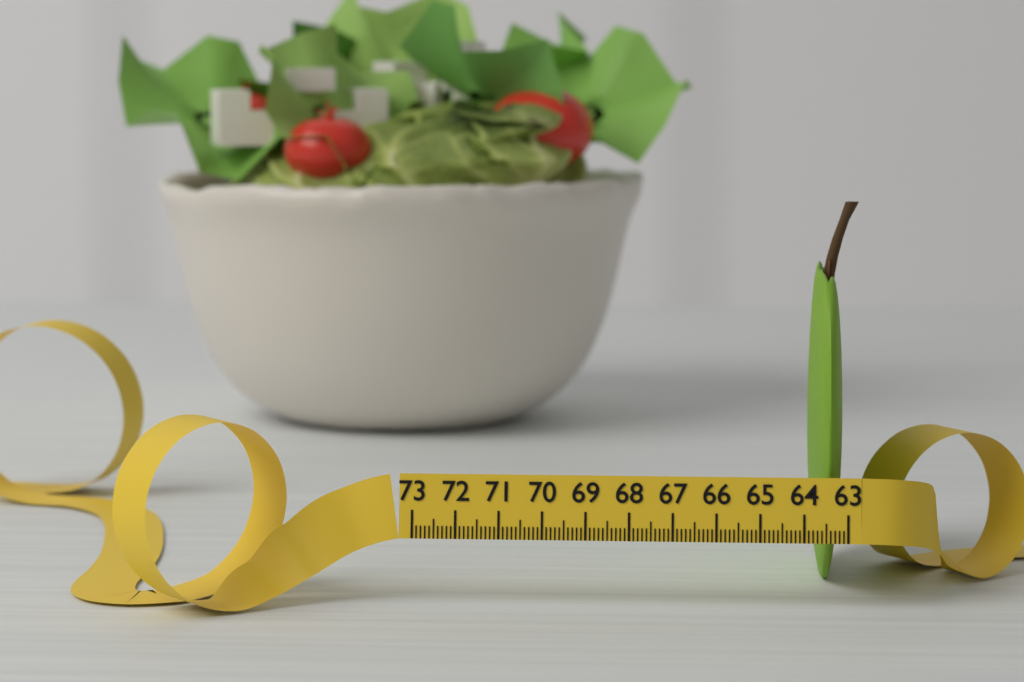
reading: 63.8 (no unit)
